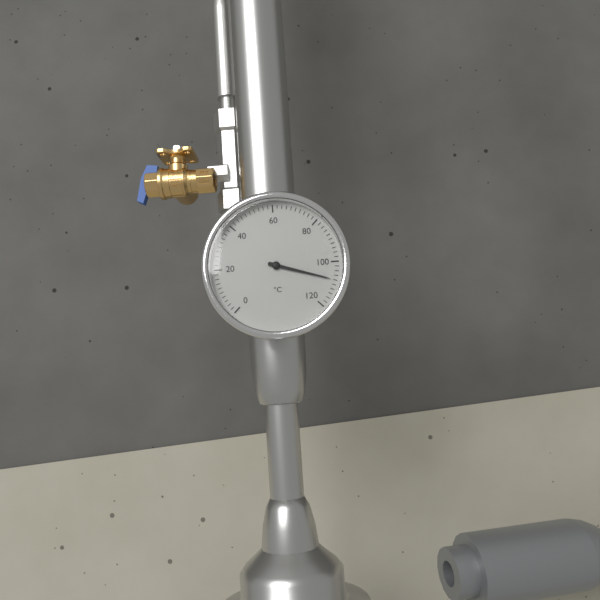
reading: 108 °C
